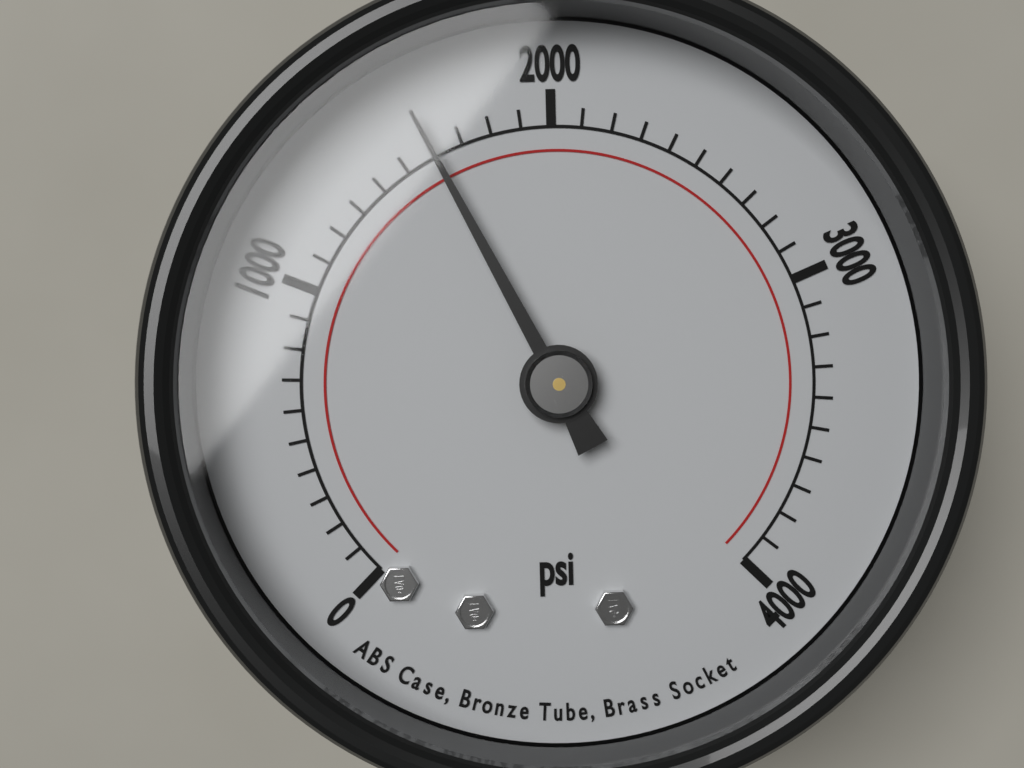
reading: 1600 psi
